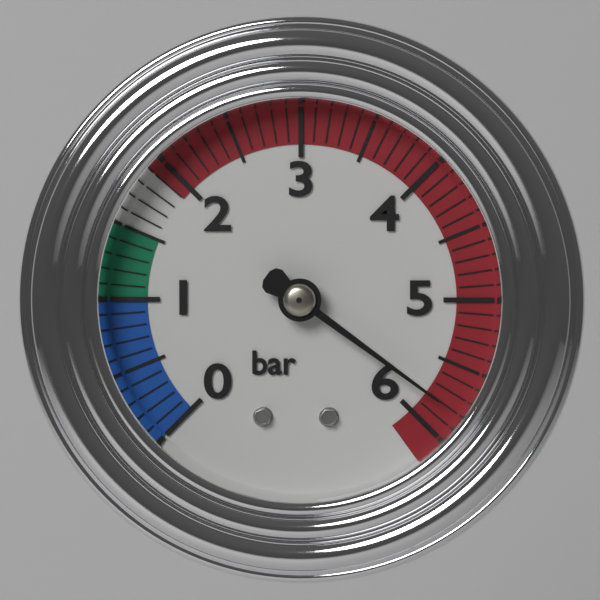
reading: 5.8 bar
